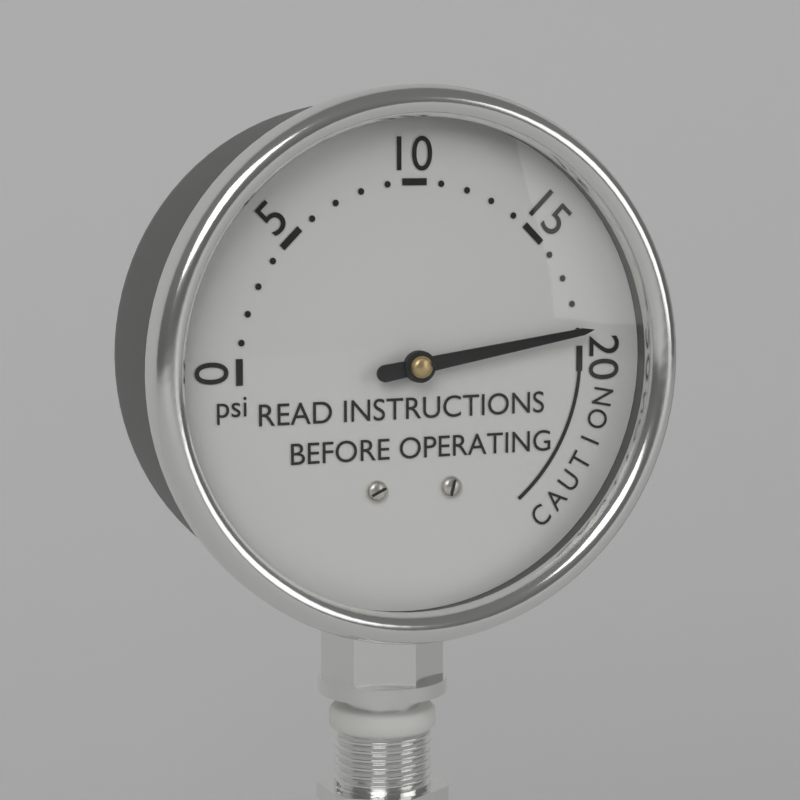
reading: 19 psi
